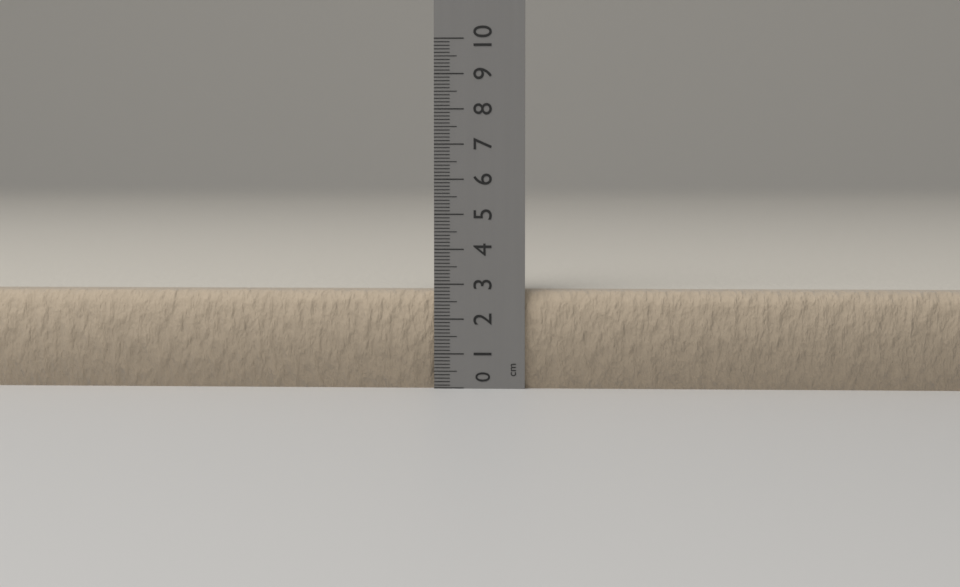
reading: 2.8 cm
